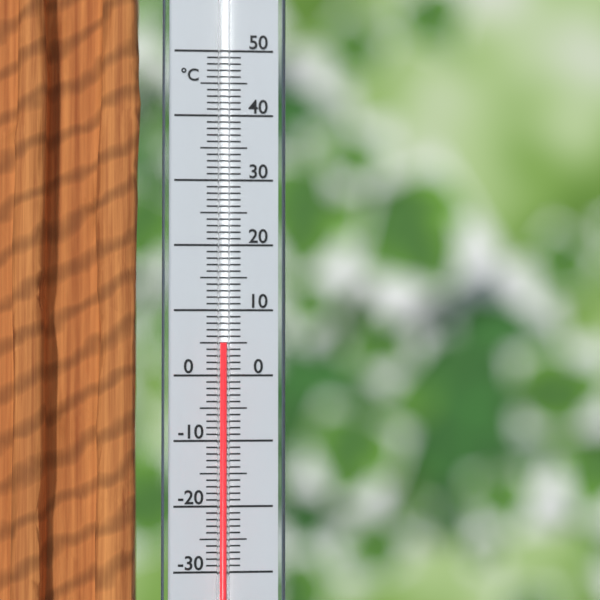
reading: 5 °C
